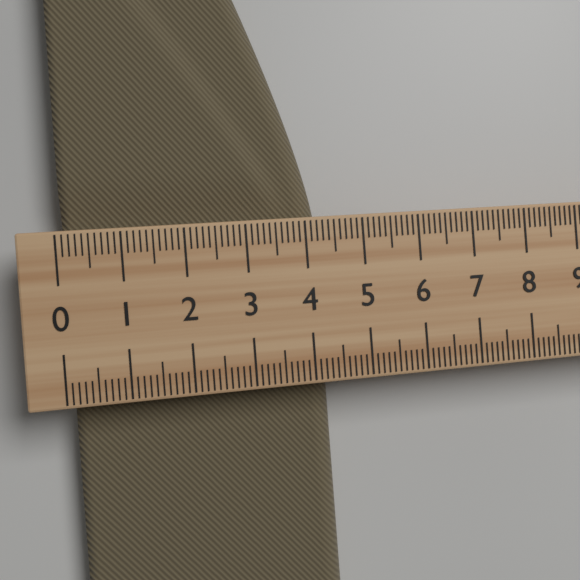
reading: 4.4 (no unit)
